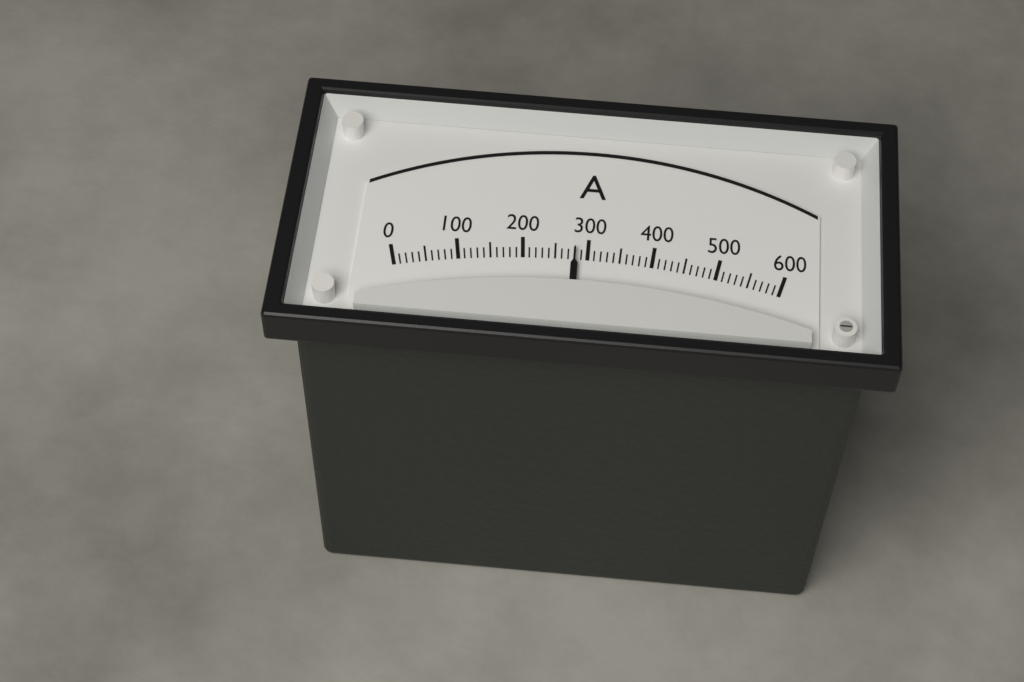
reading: 280 A
